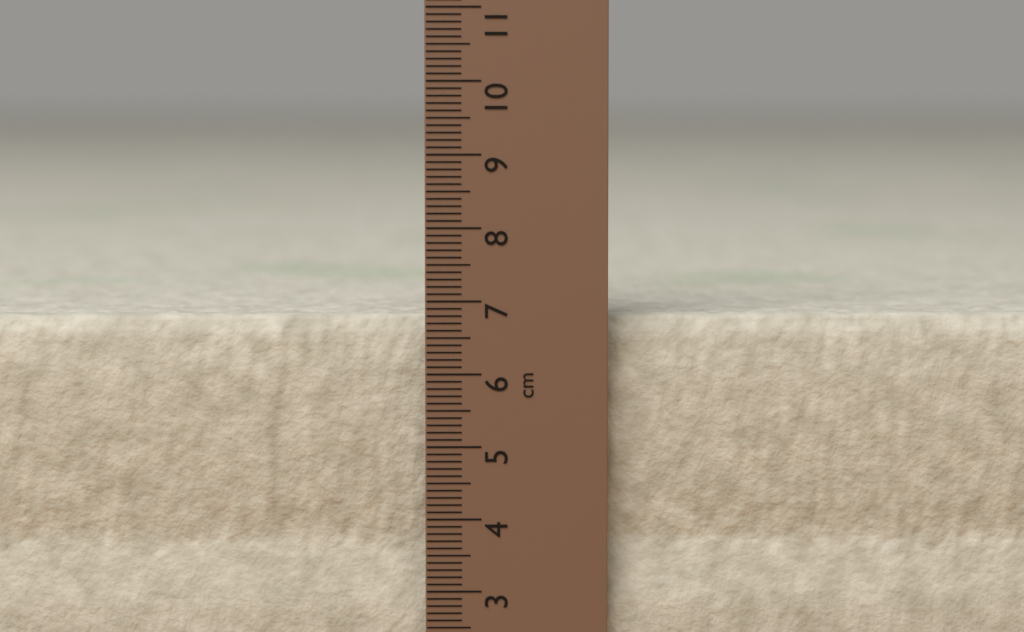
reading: 6.8 cm
